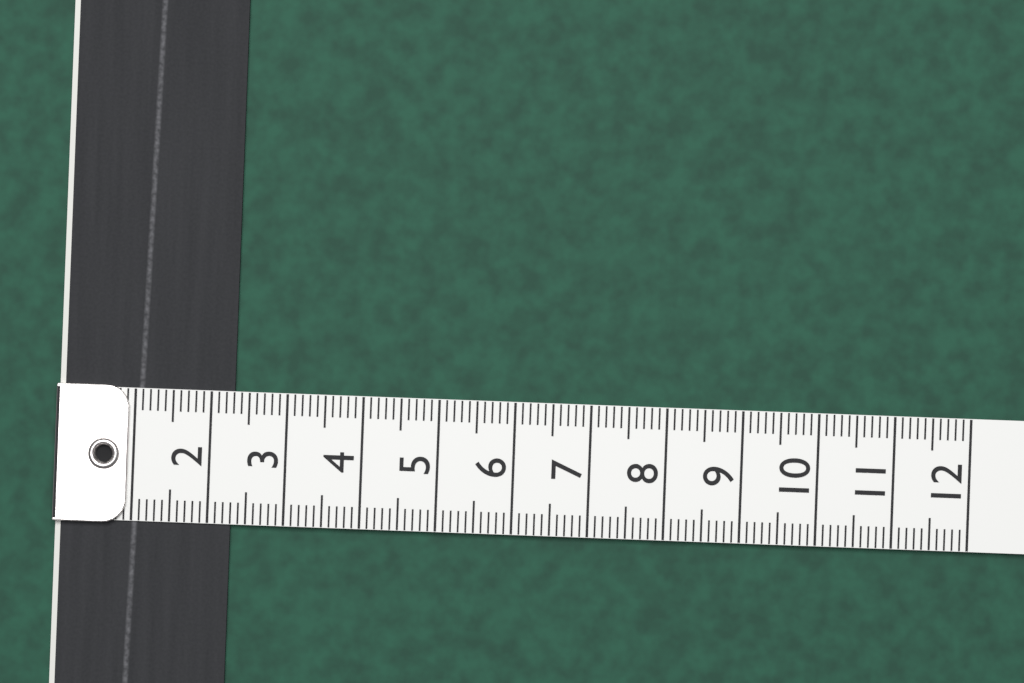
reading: 2.3 (no unit)
